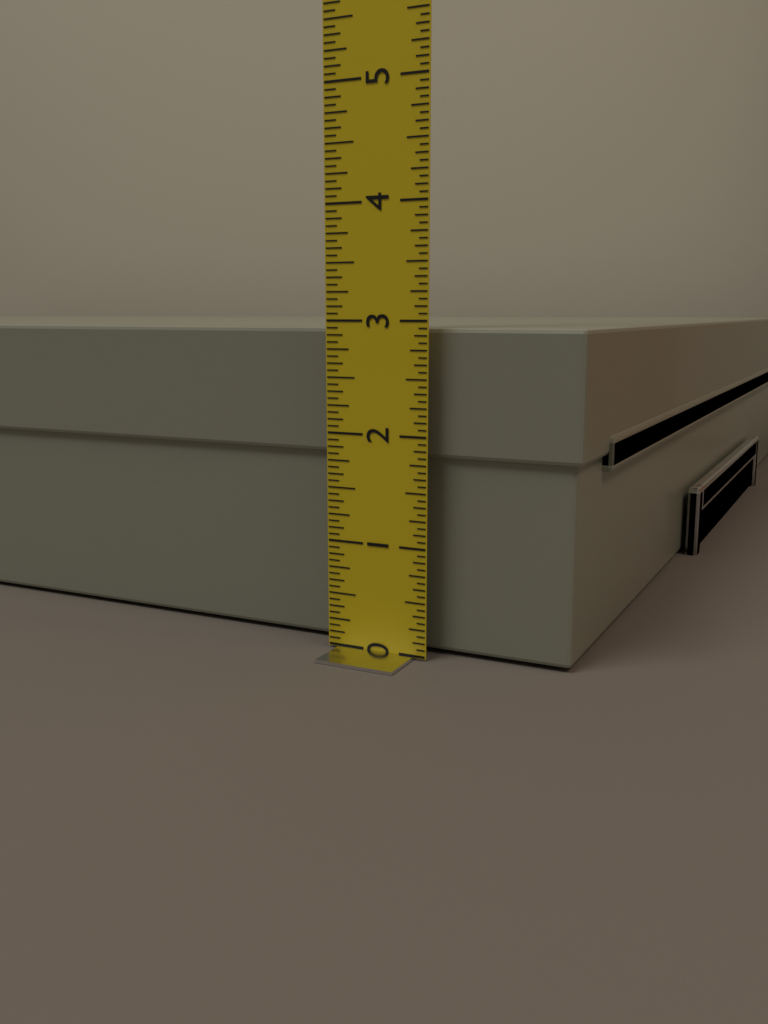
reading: 2.9375 in
